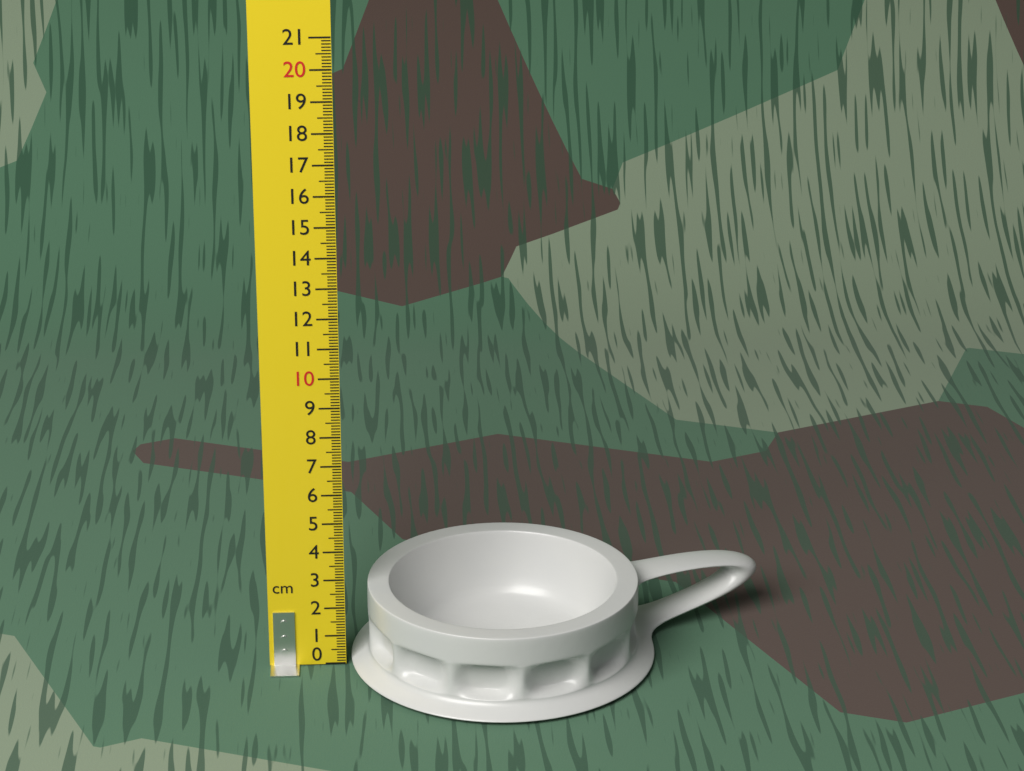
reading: 2.7 cm
